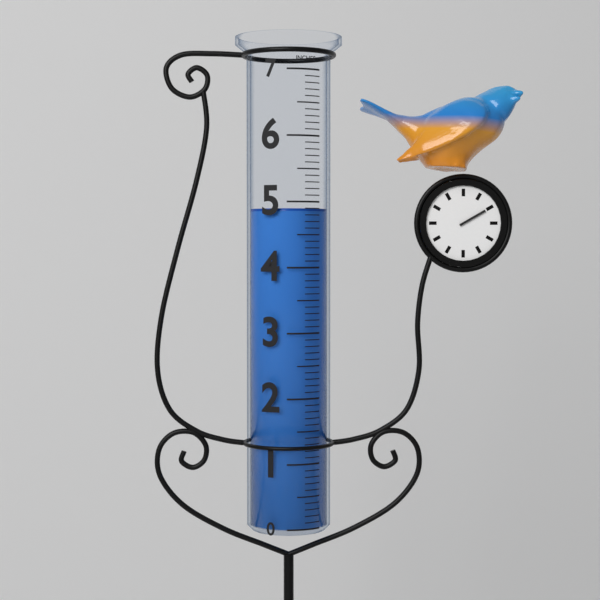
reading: 4.9 in
